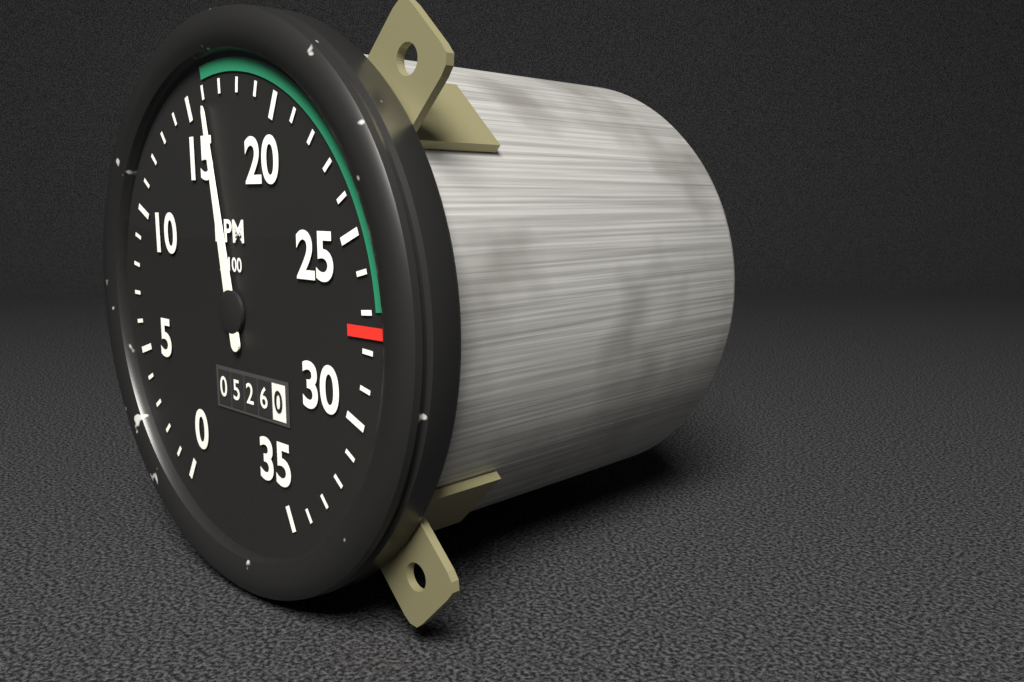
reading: 1600 RPM
